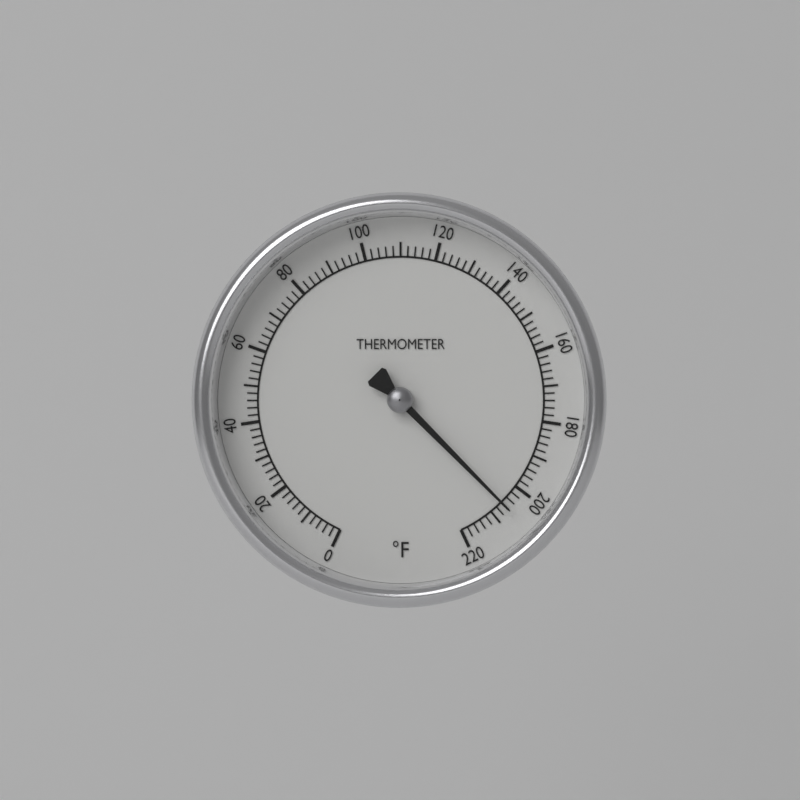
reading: 206 °F
